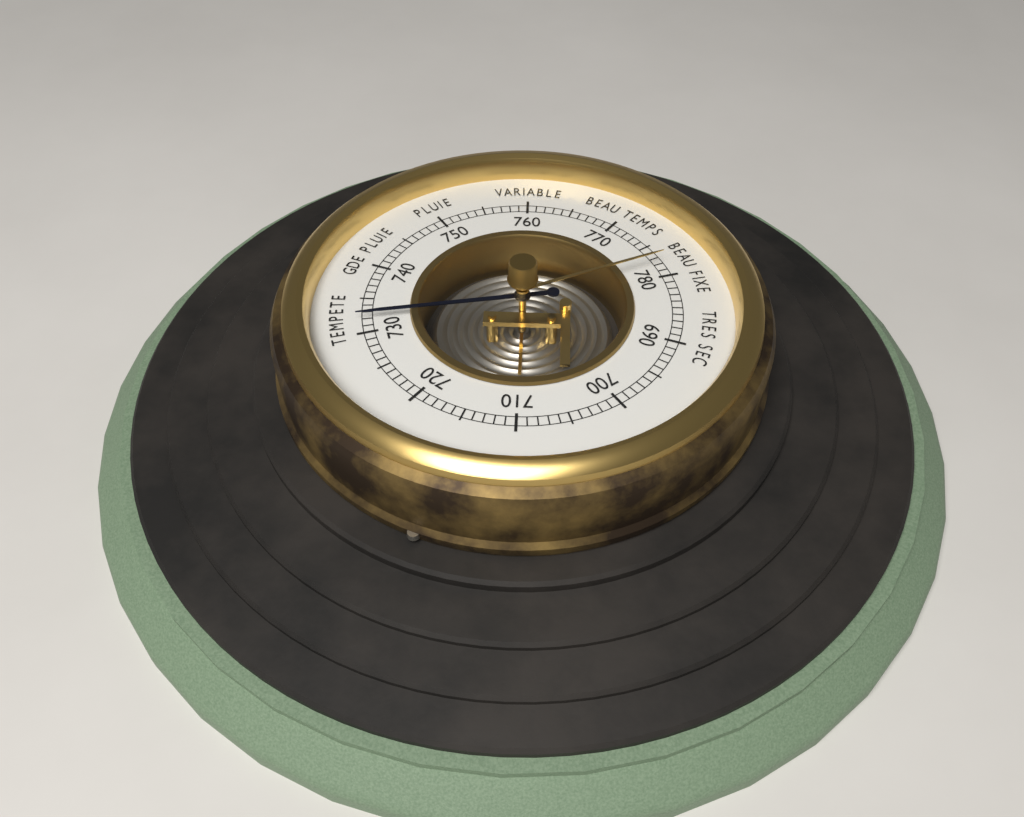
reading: 732 (no unit)
